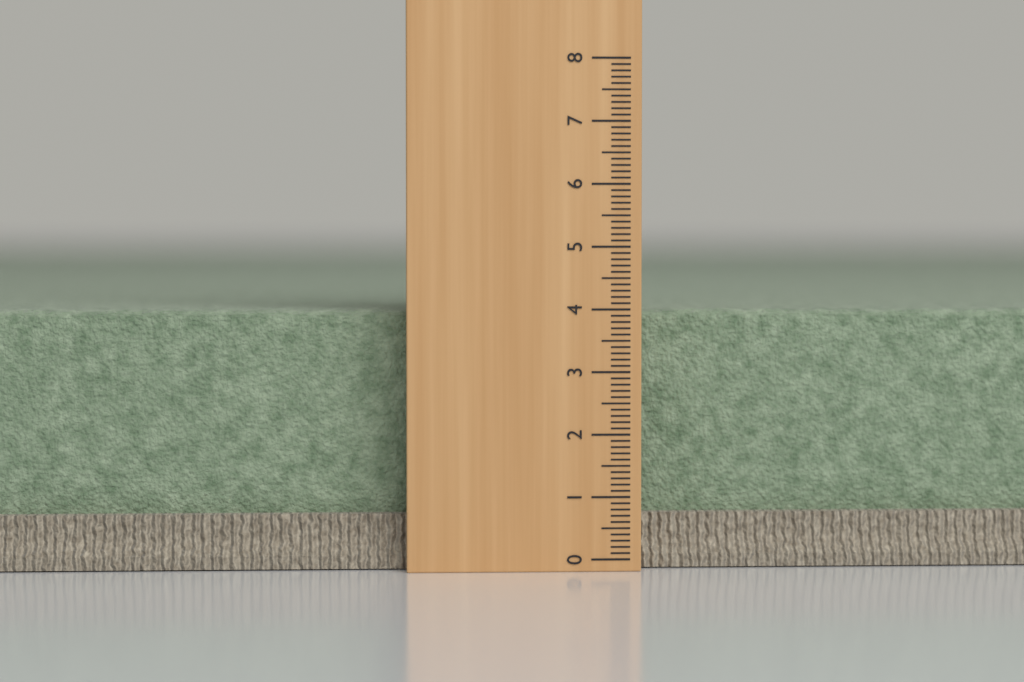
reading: 4.0 (no unit)
